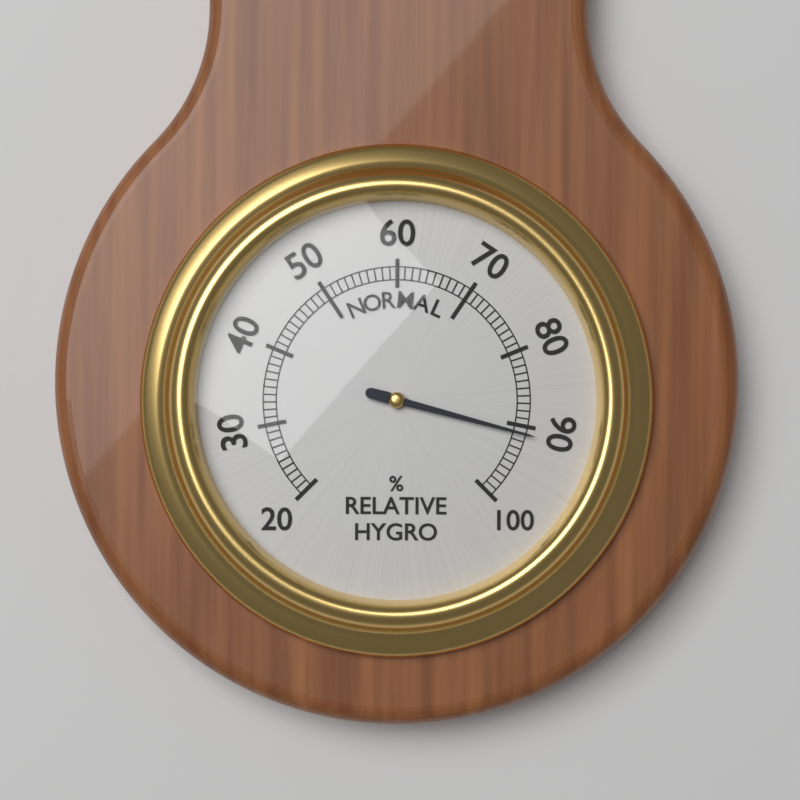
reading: 91 %
